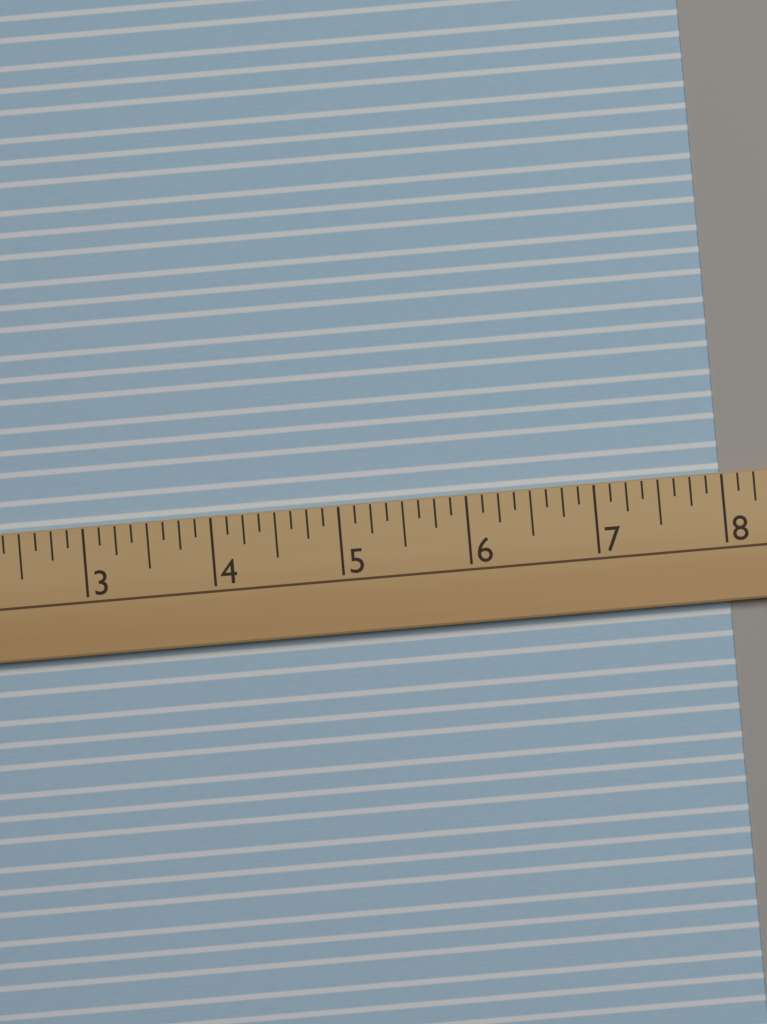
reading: 8.000 (no unit)
